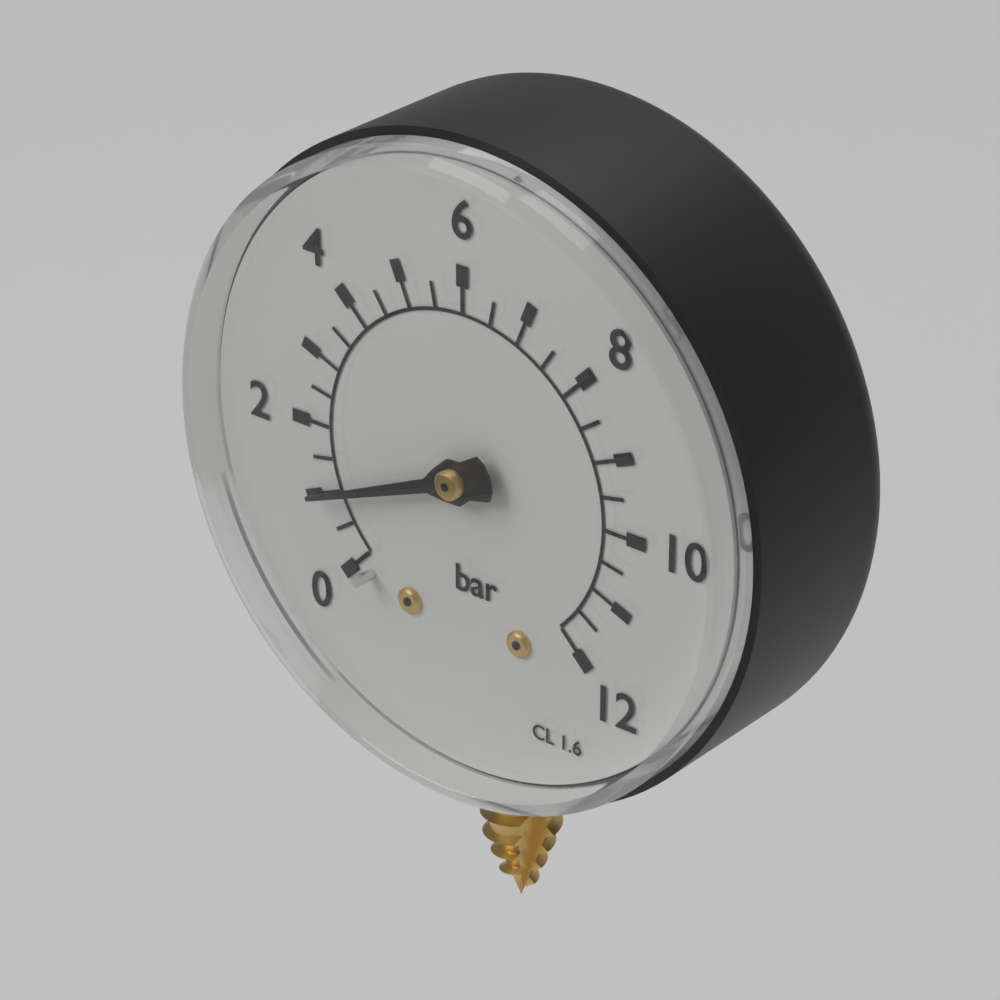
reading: 1.0 bar
